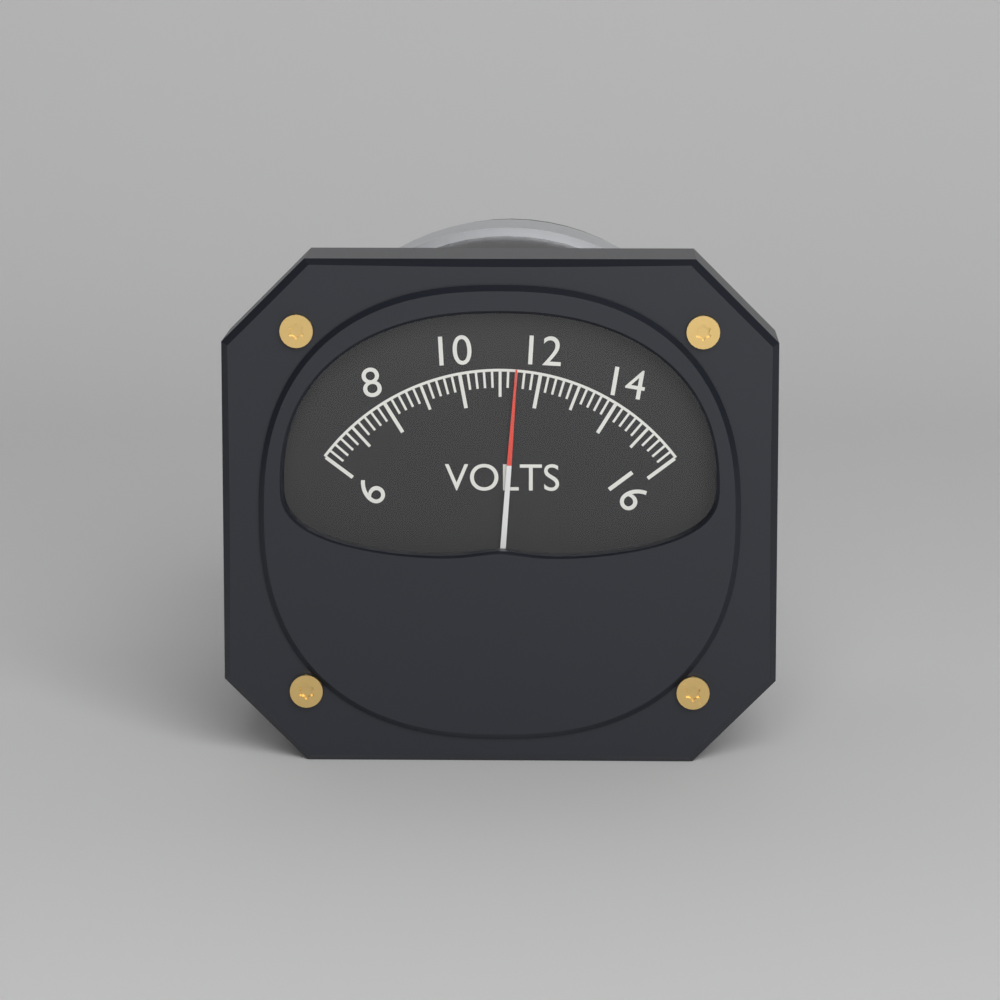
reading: 11.4 V
